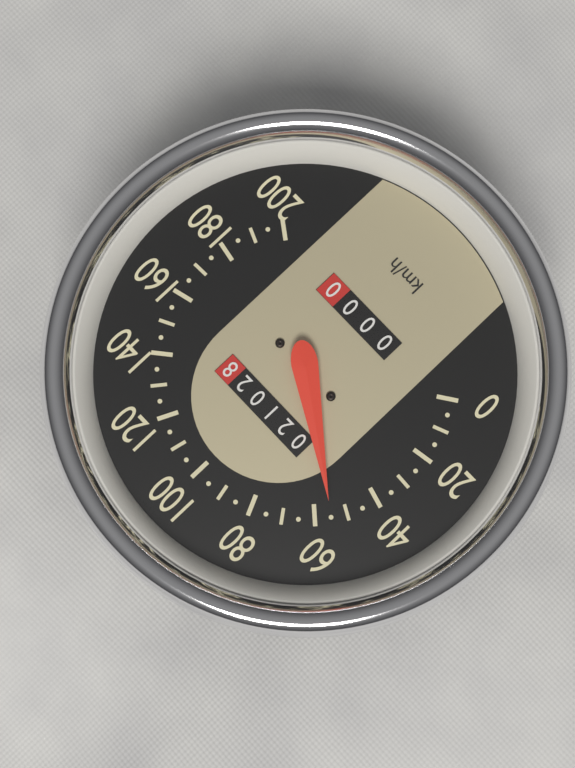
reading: 55 km/h
